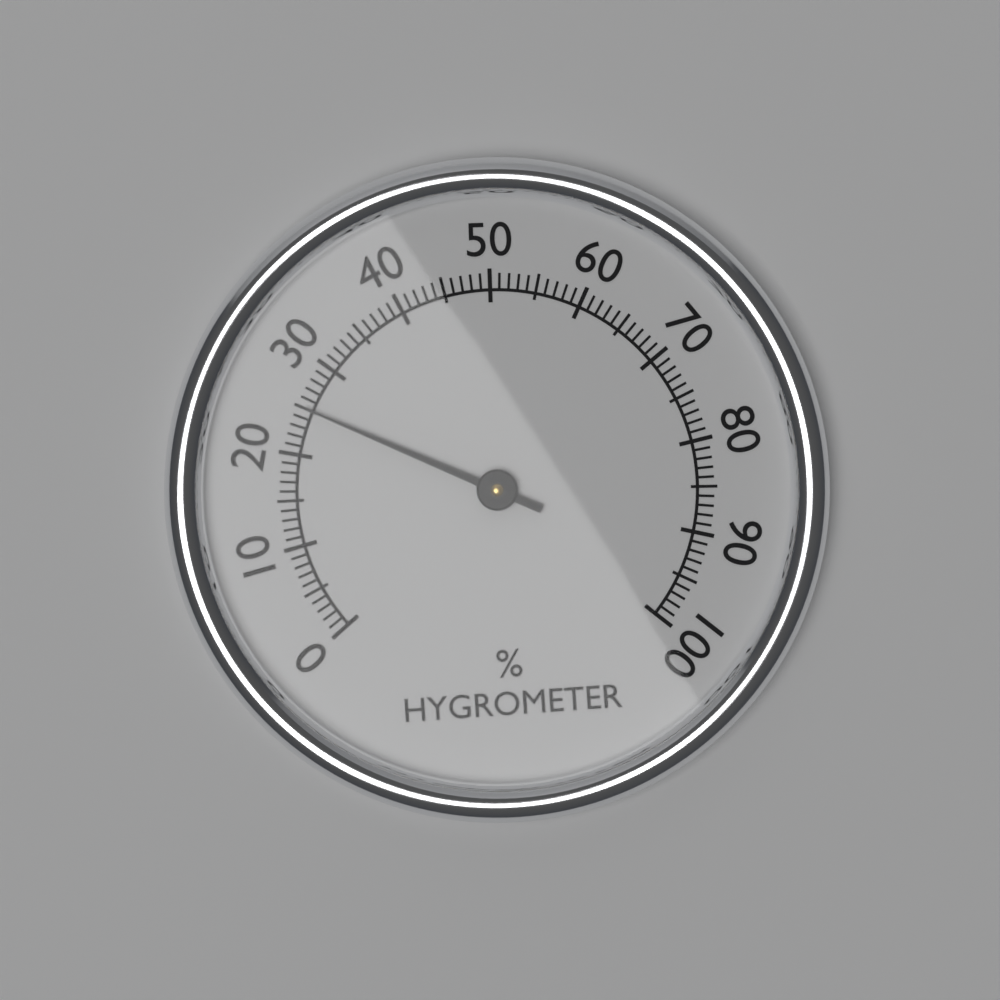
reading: 25 %
